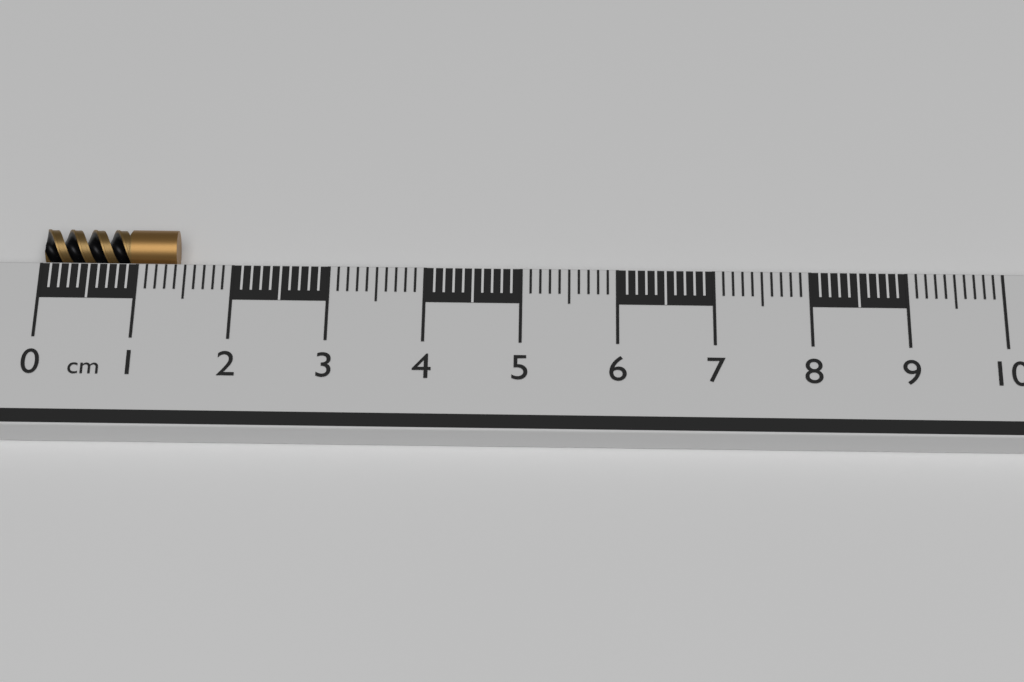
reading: 1.4 cm
